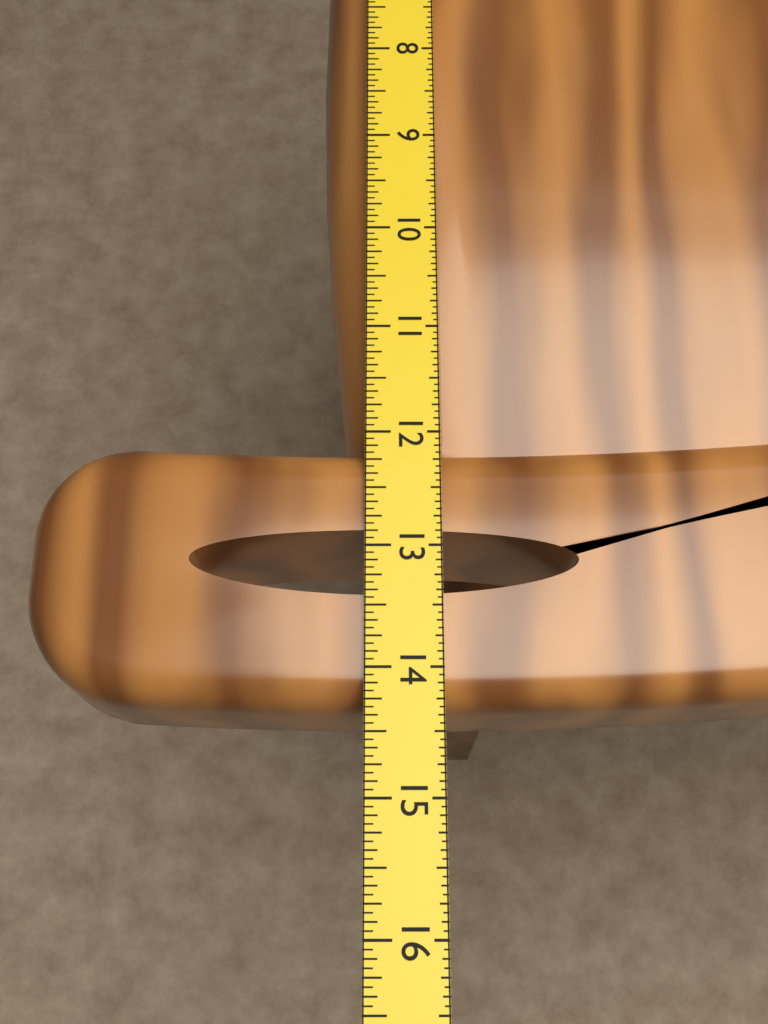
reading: 14.3125 in
